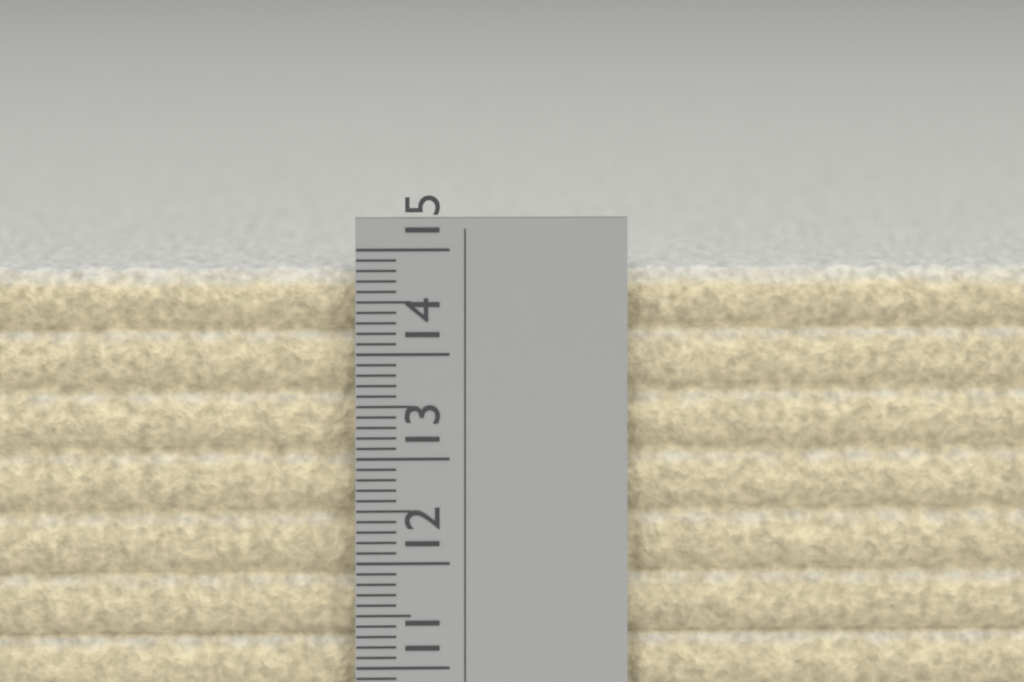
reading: 14.8 cm
